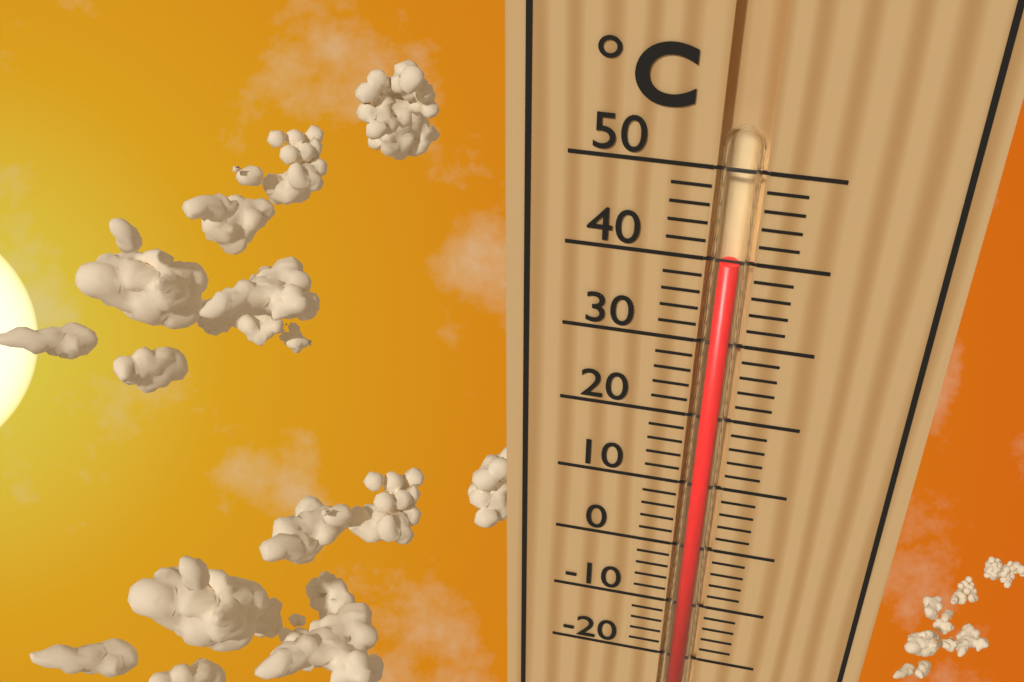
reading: 40 °C
